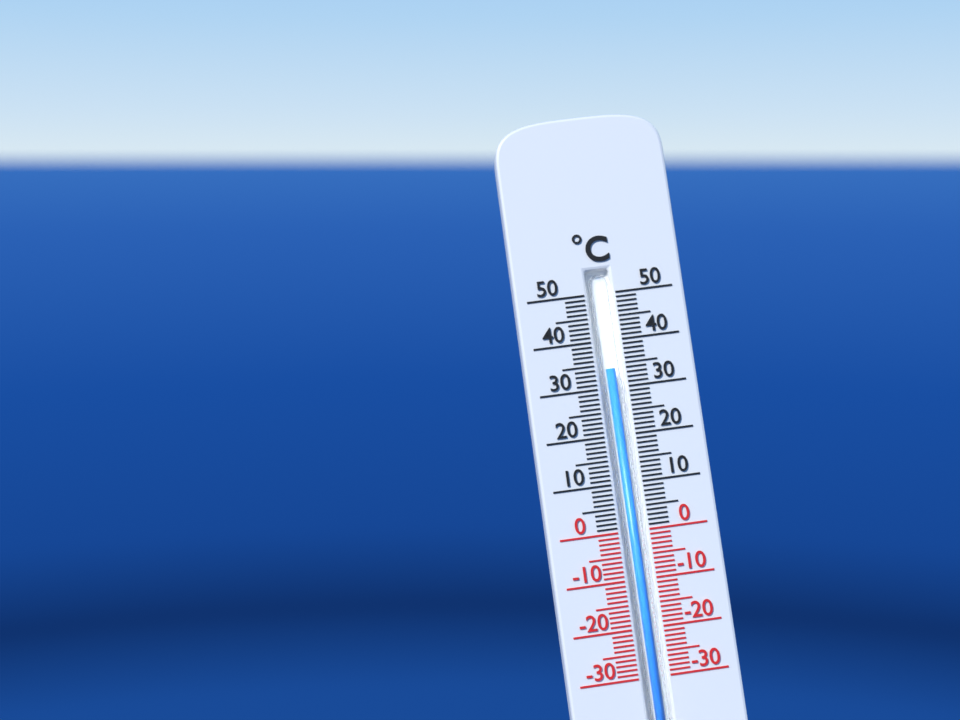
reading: 34 °C
